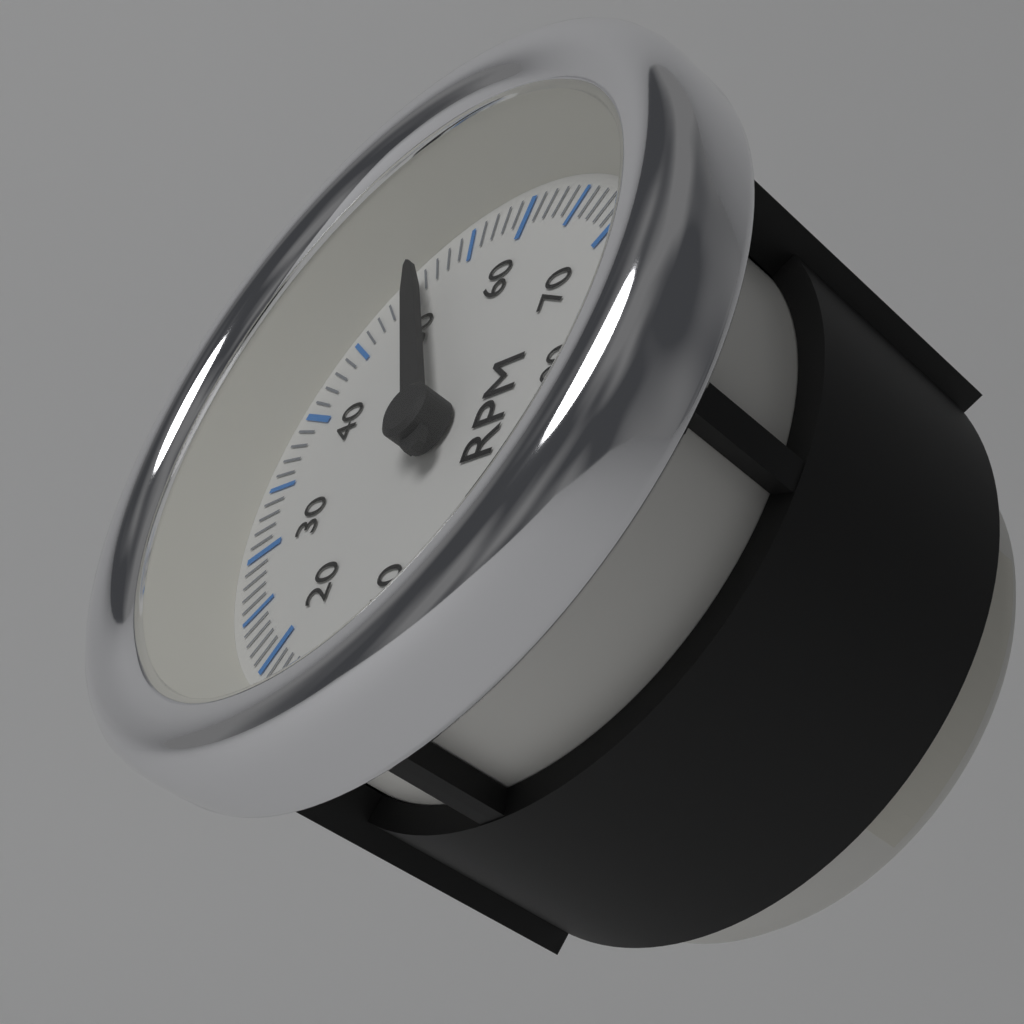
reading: 5100 RPM
